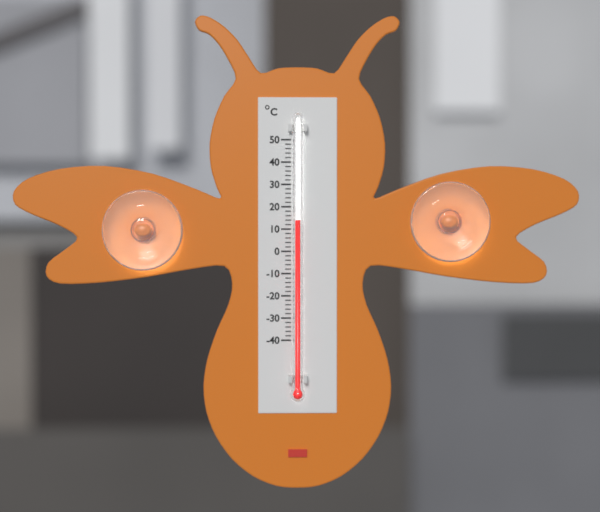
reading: 14 °C
